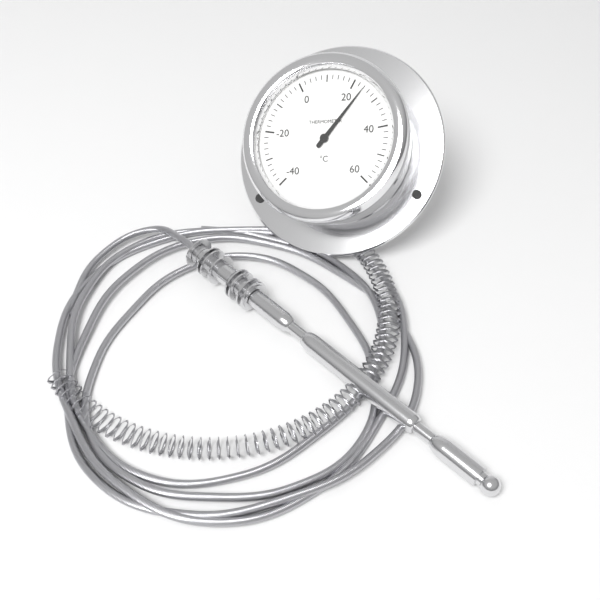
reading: 24 °C
